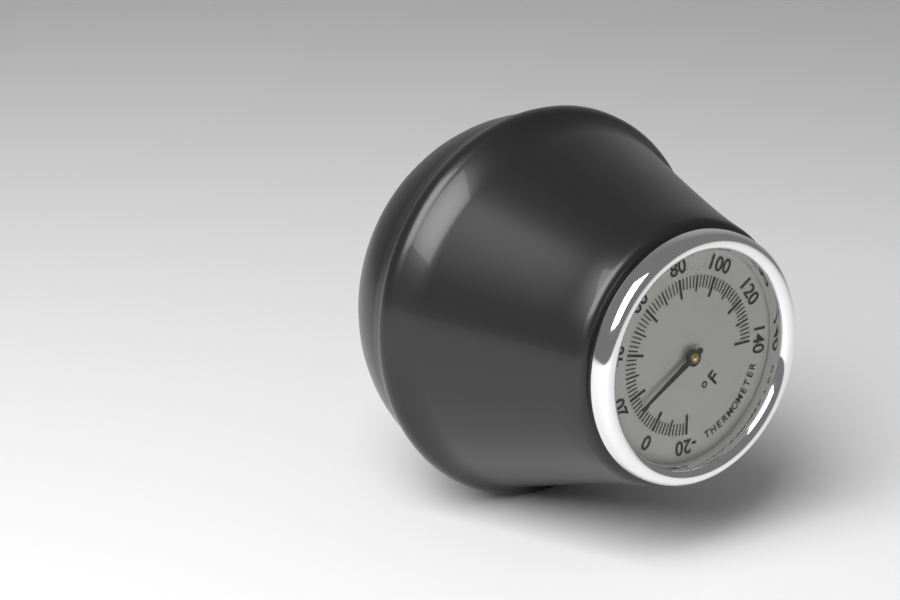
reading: 14 °F
